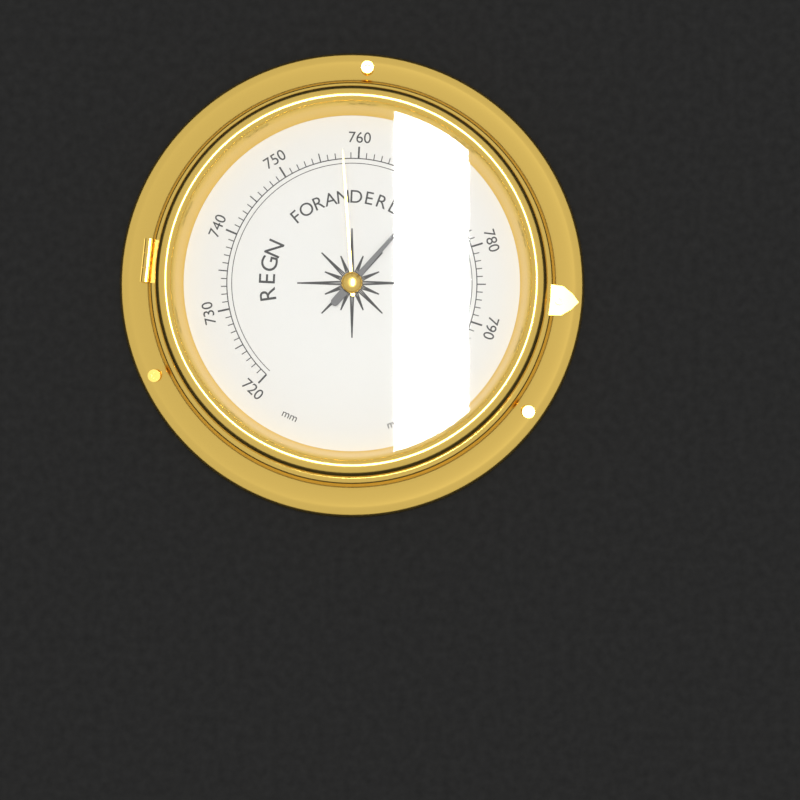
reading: 771 mm
